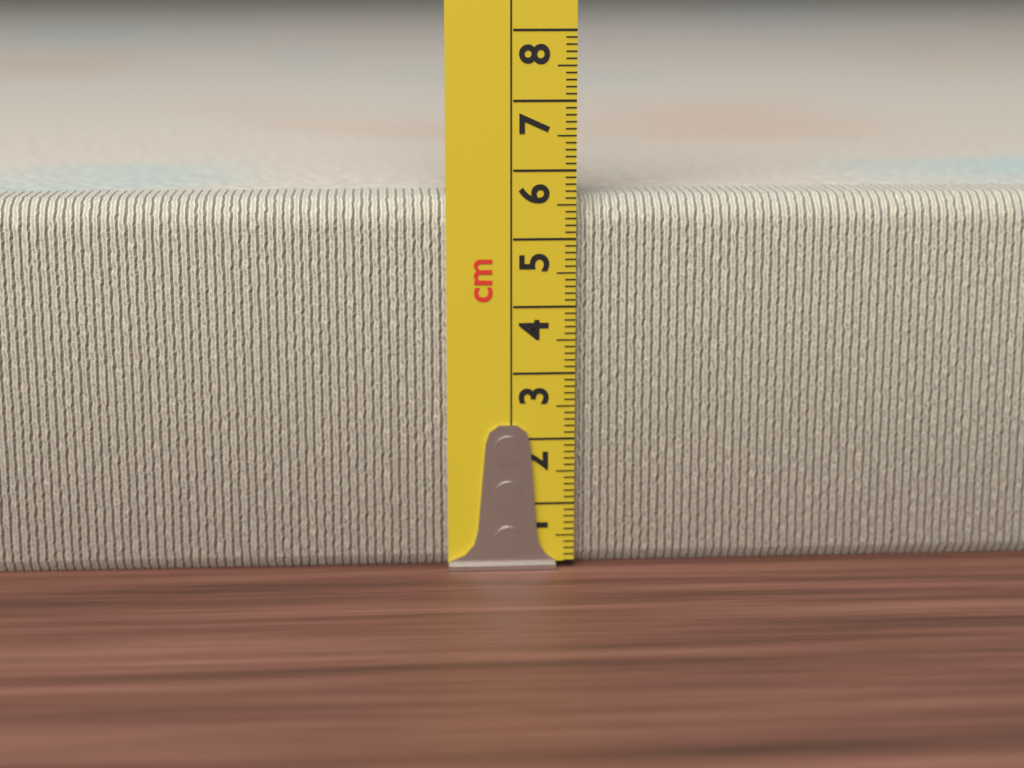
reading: 5.6 cm
